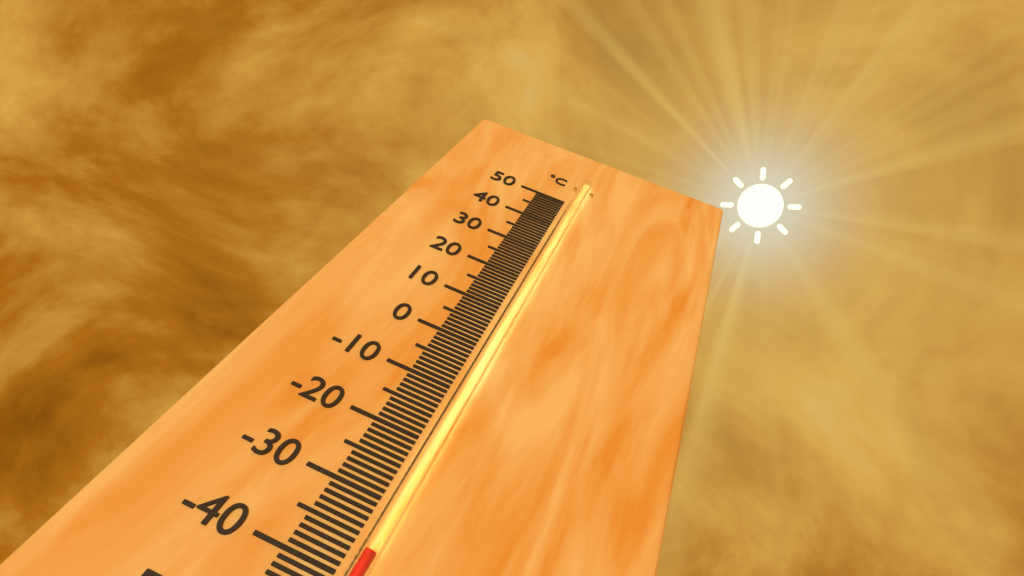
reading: -37 °C
